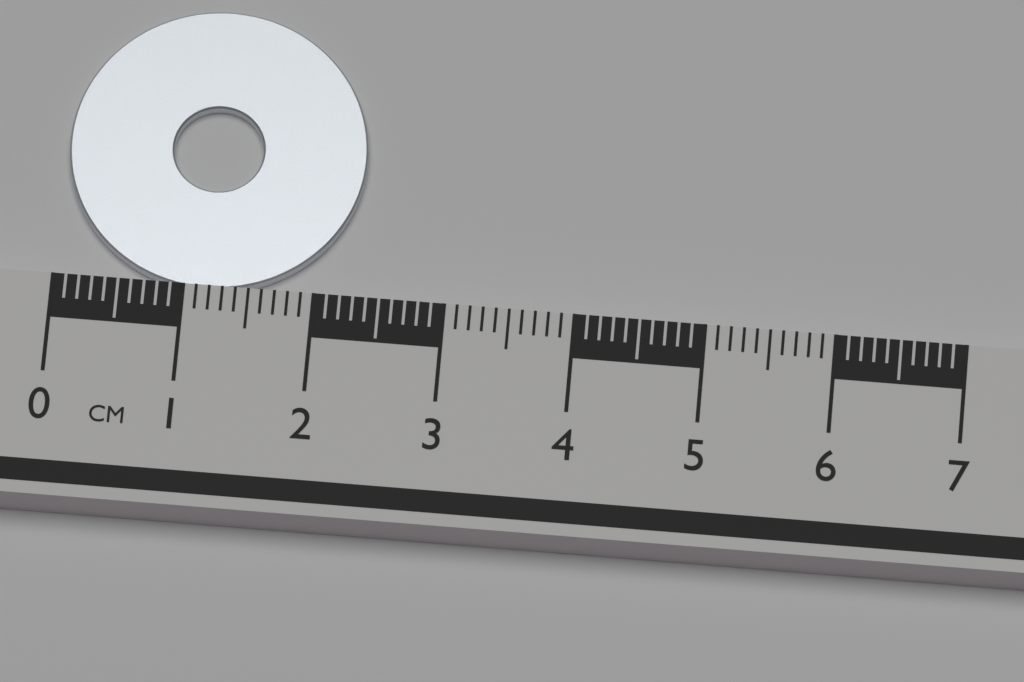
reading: 2.3 cm
